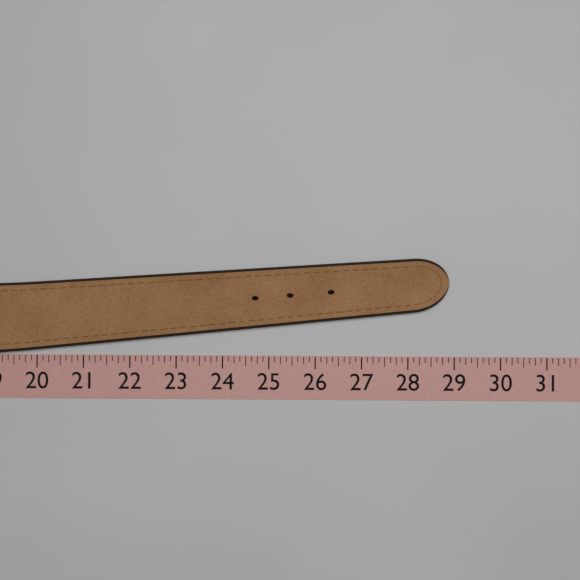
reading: 28.875 (no unit)
